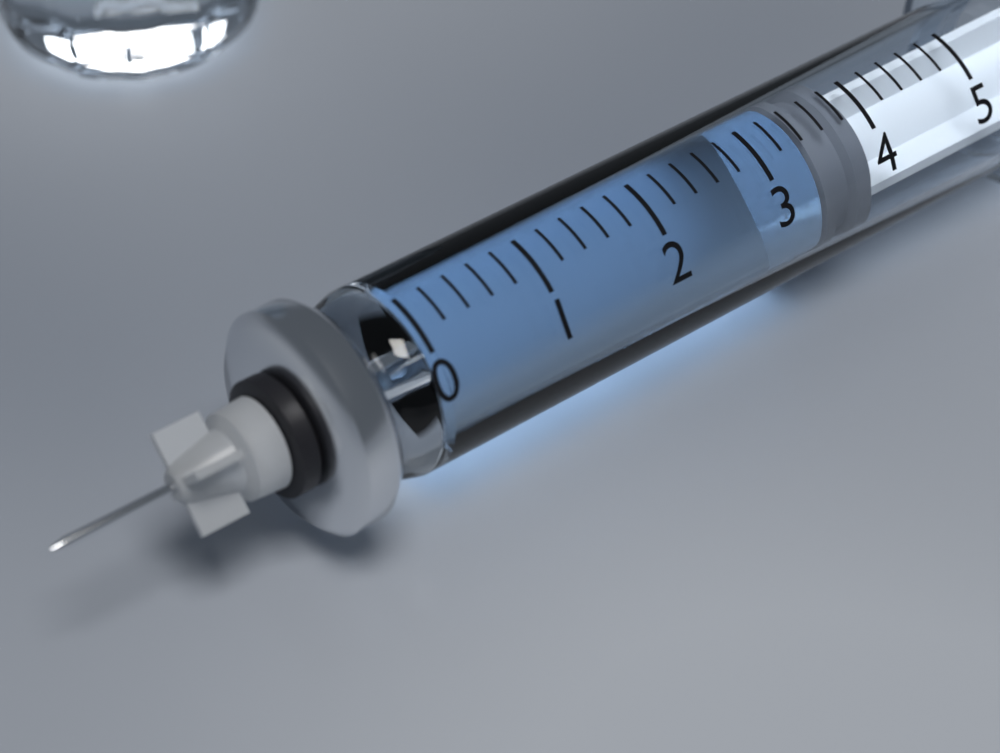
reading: 3.4 (no unit)
